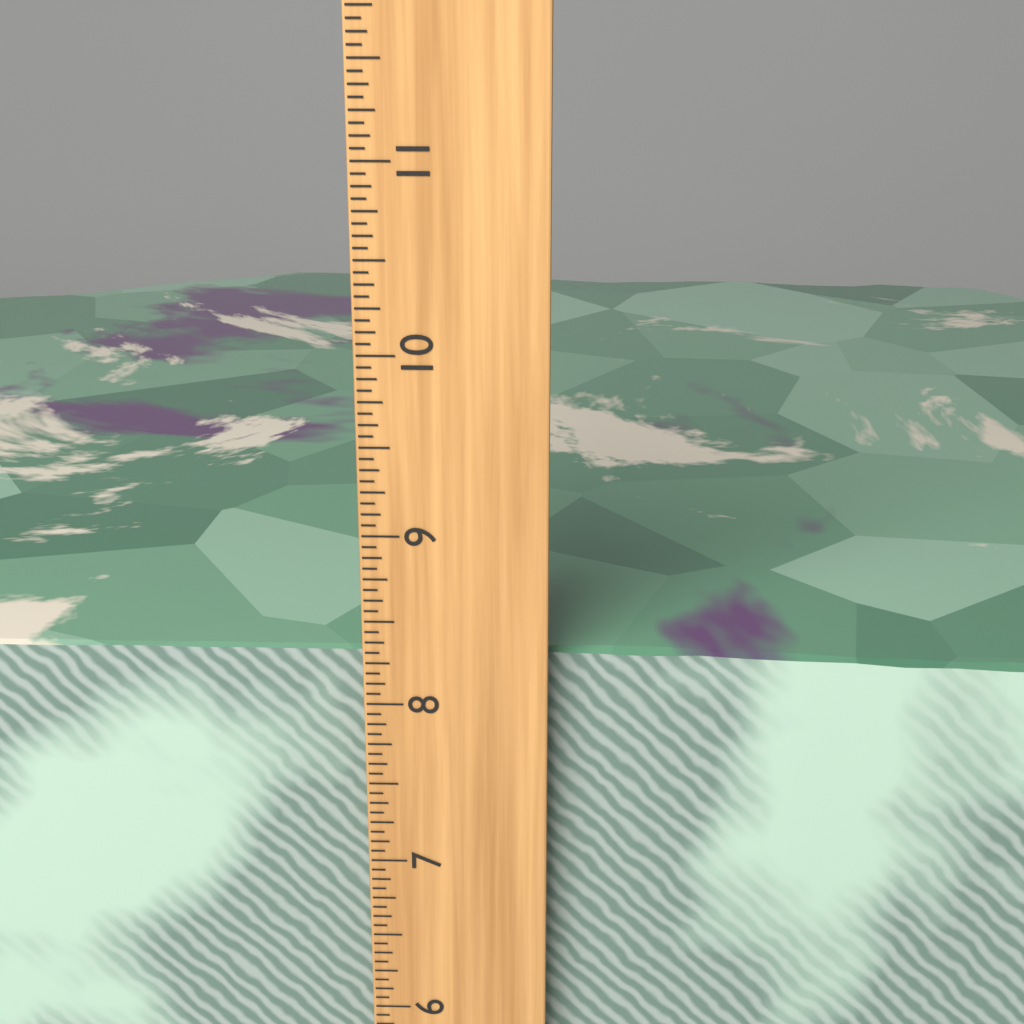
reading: 8.2500 inch
